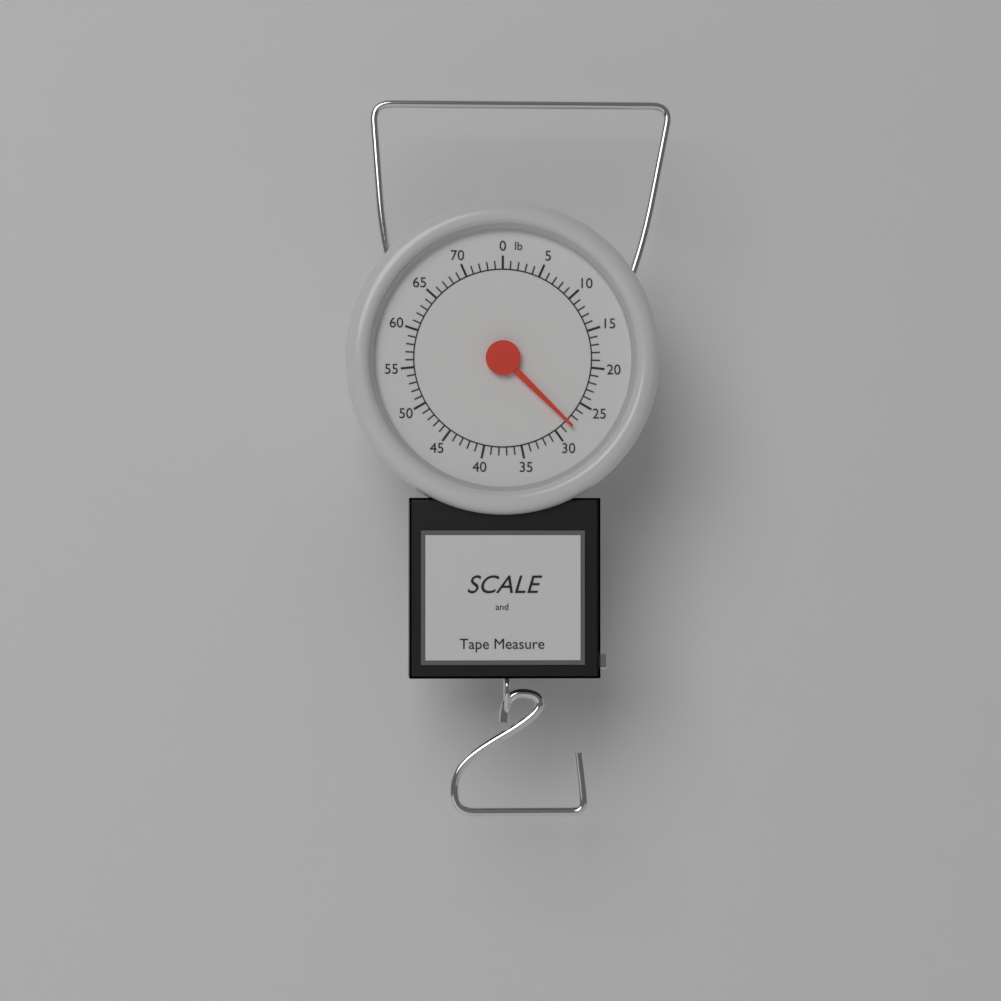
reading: 28 lb
